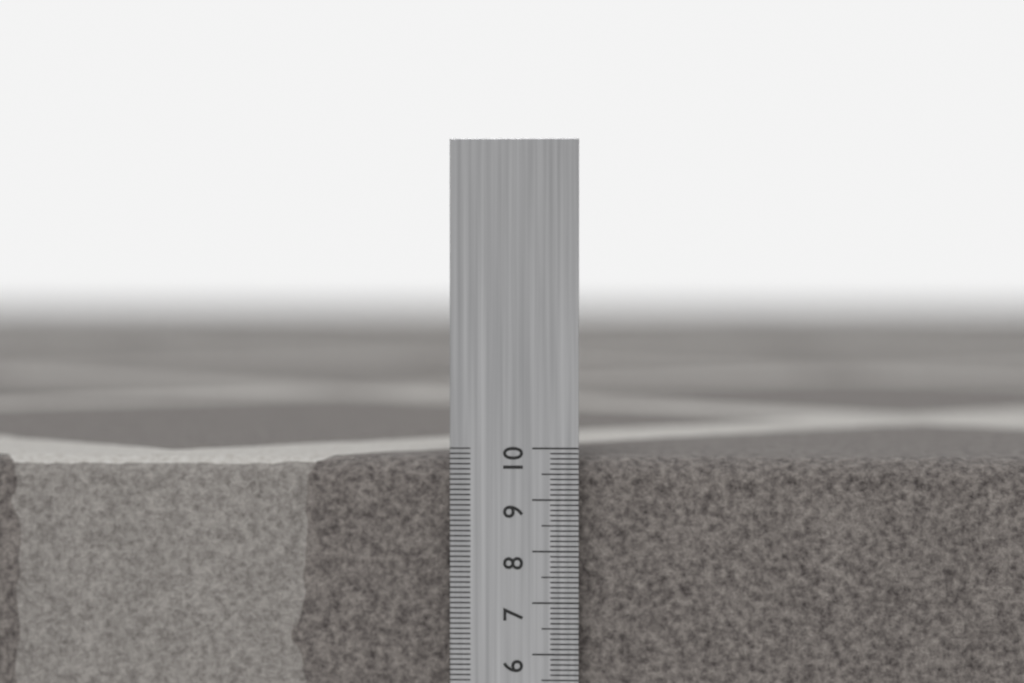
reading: 9.8 cm
